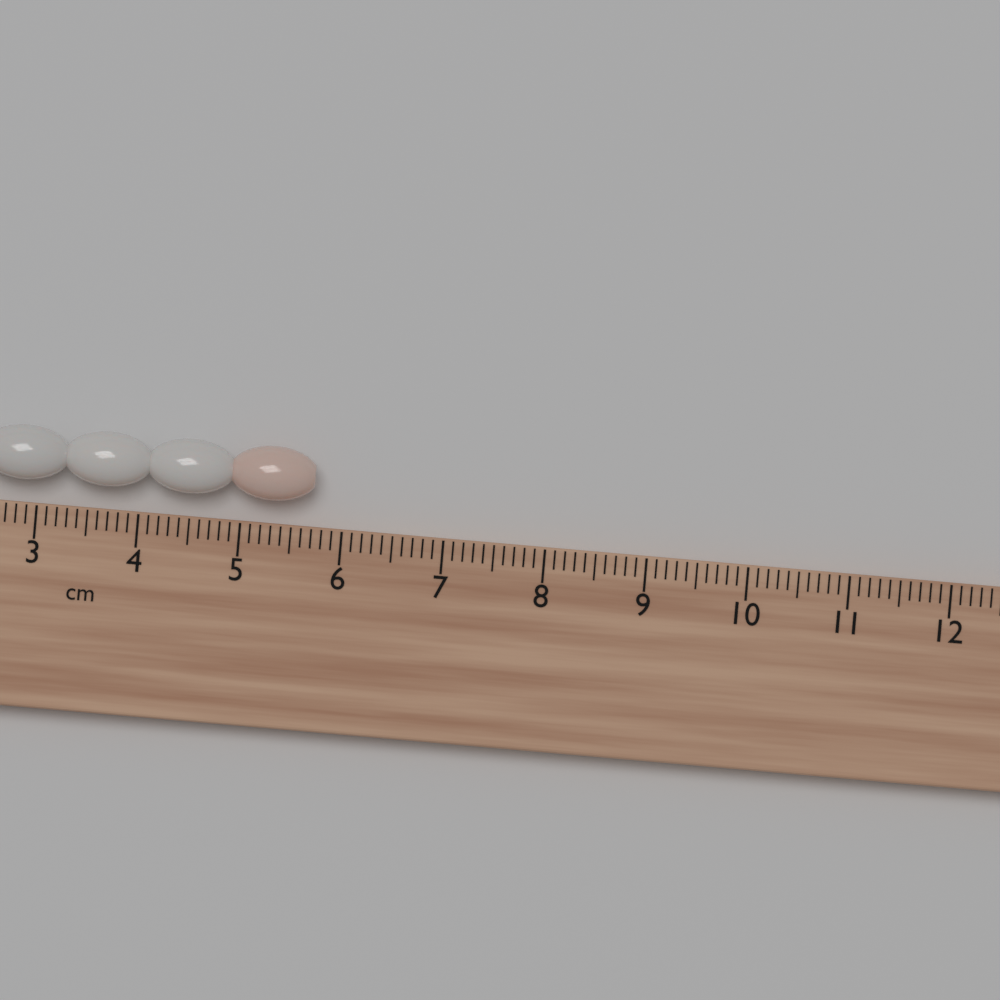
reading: 5.7 cm
